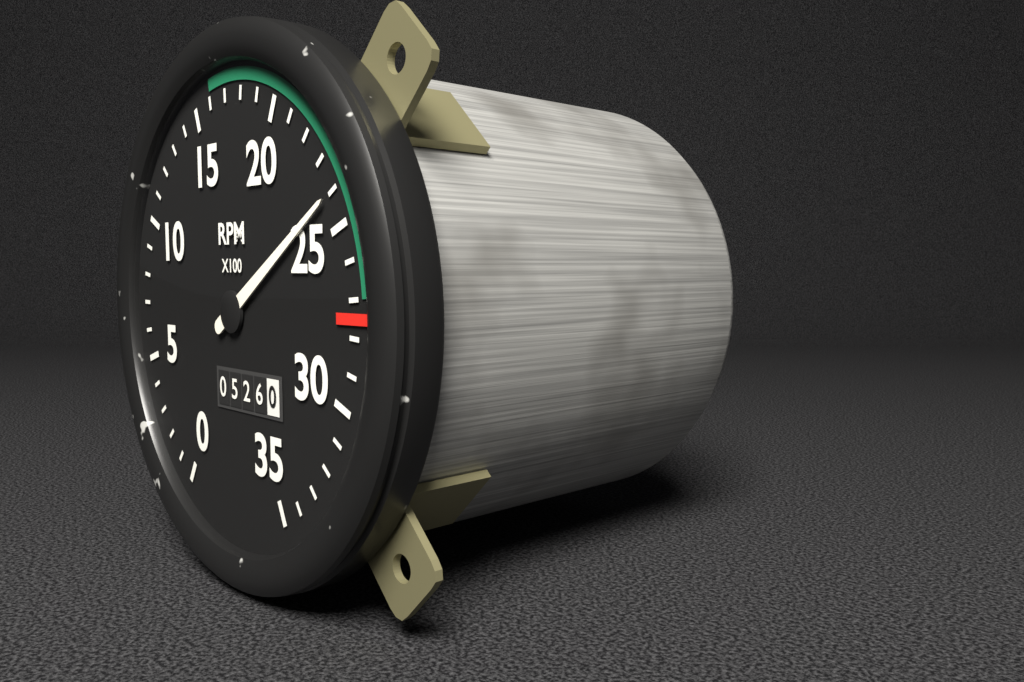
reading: 2400 RPM
